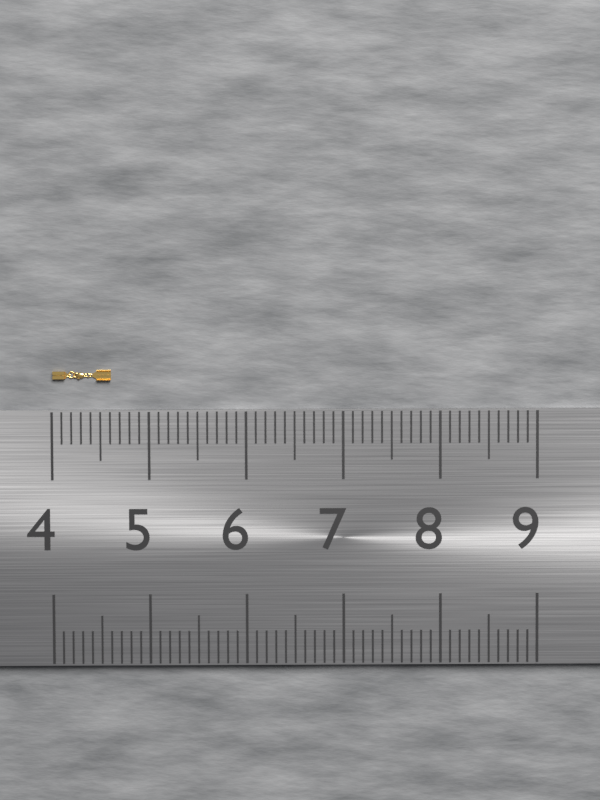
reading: 4.6 (no unit)
